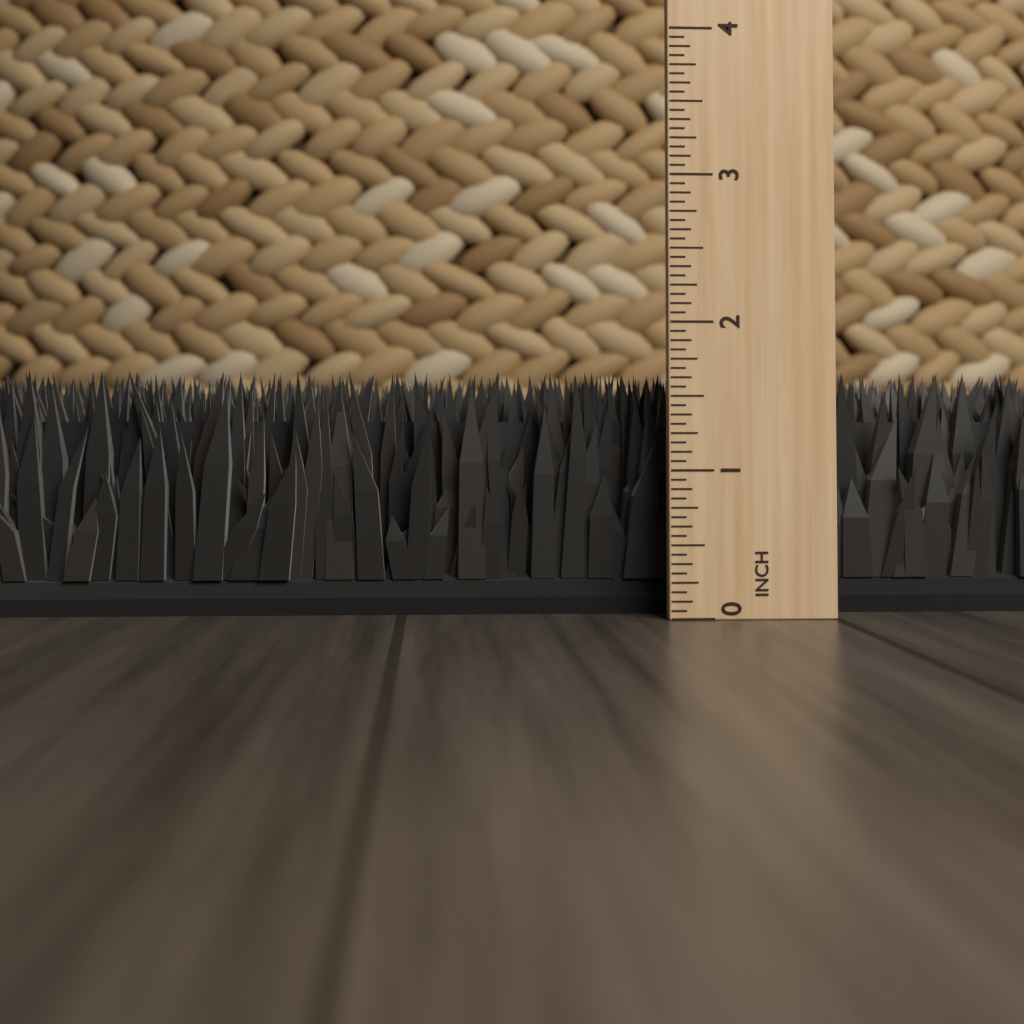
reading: 1.6875 in
